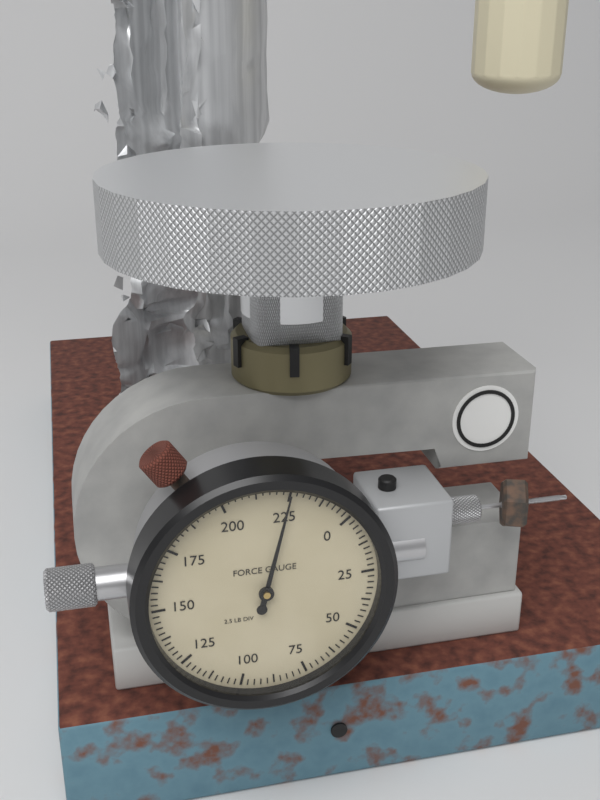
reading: 225.0 lb
